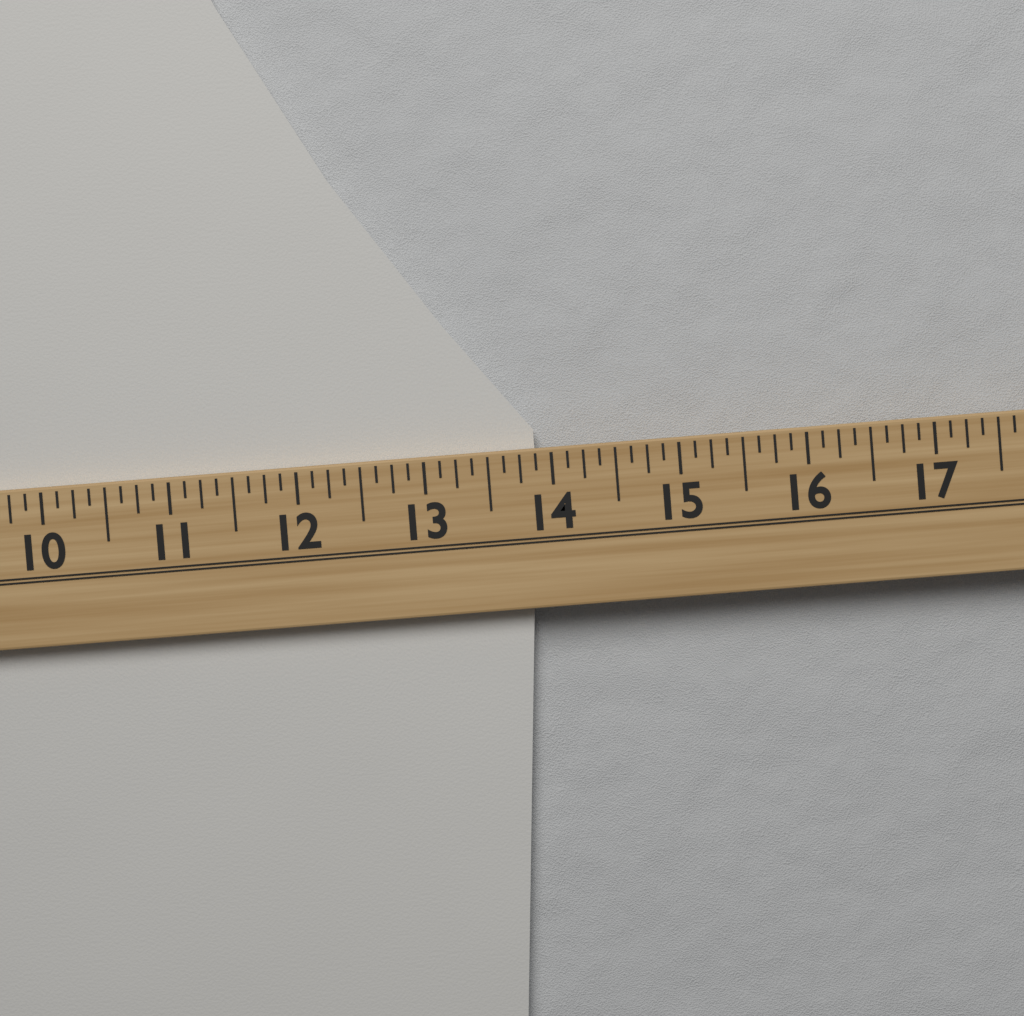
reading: 13.875 (no unit)
